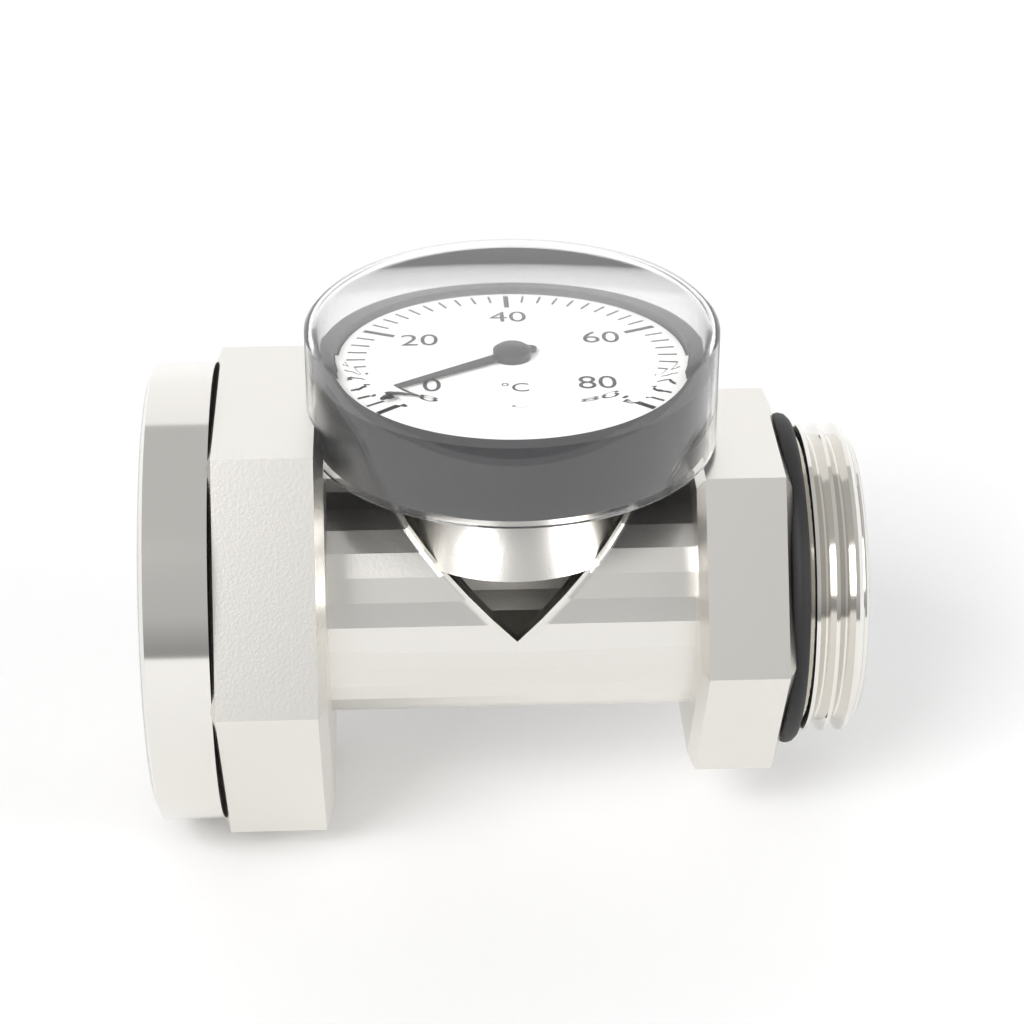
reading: 2 °C
